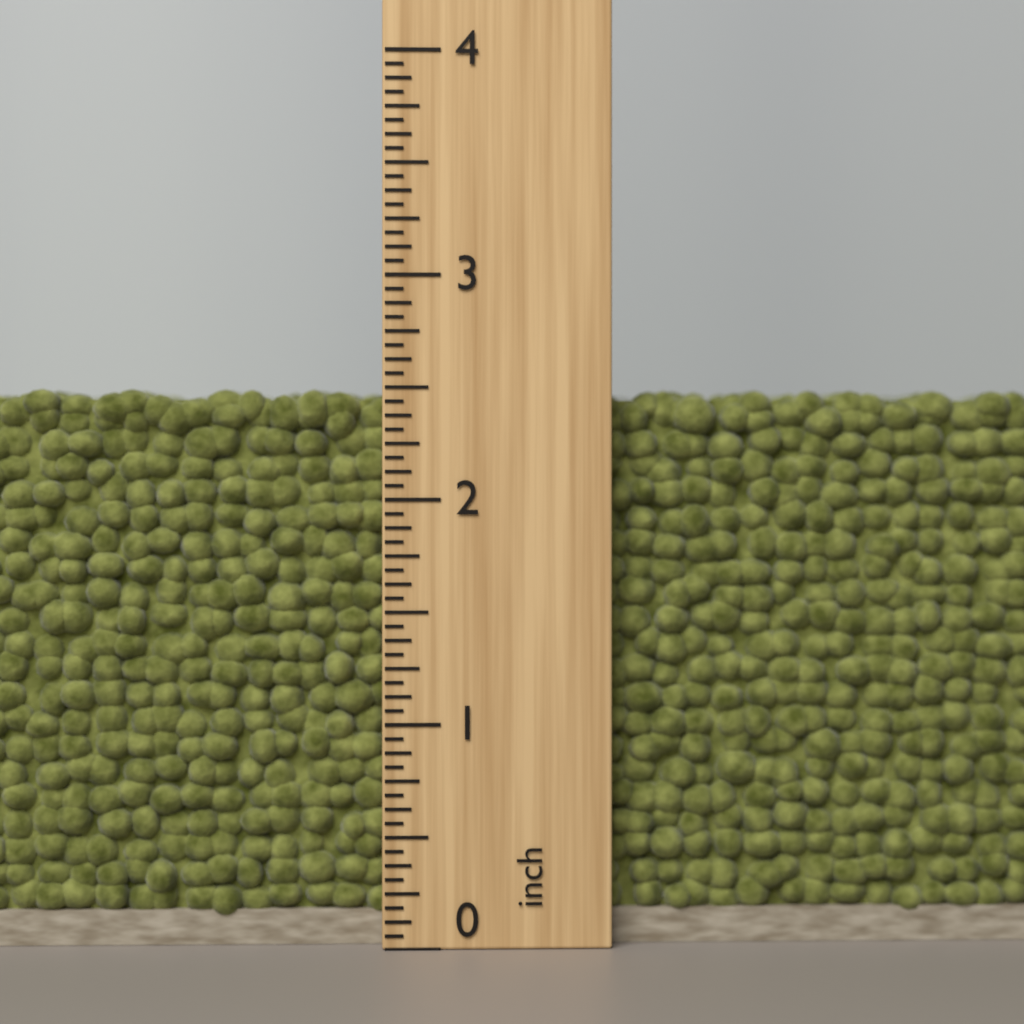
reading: 2.5000 inch
